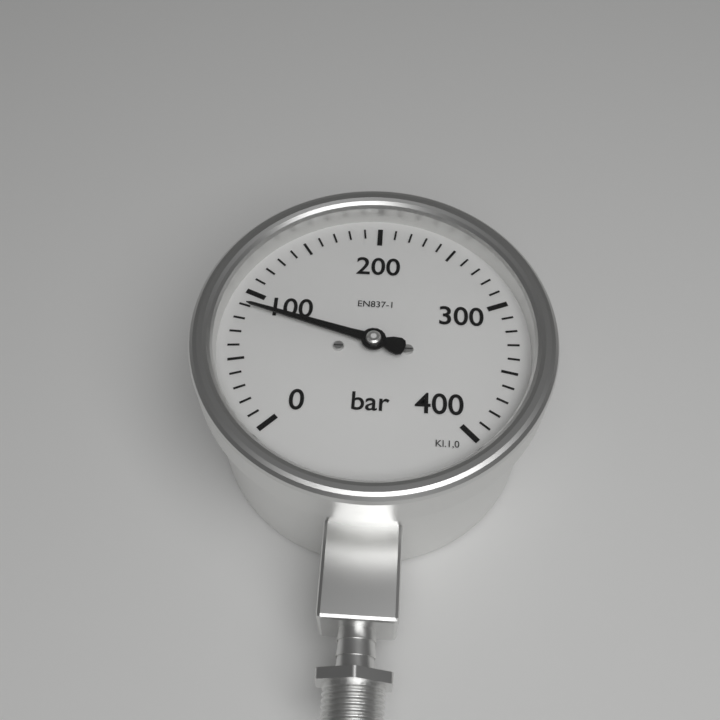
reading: 90 bar
